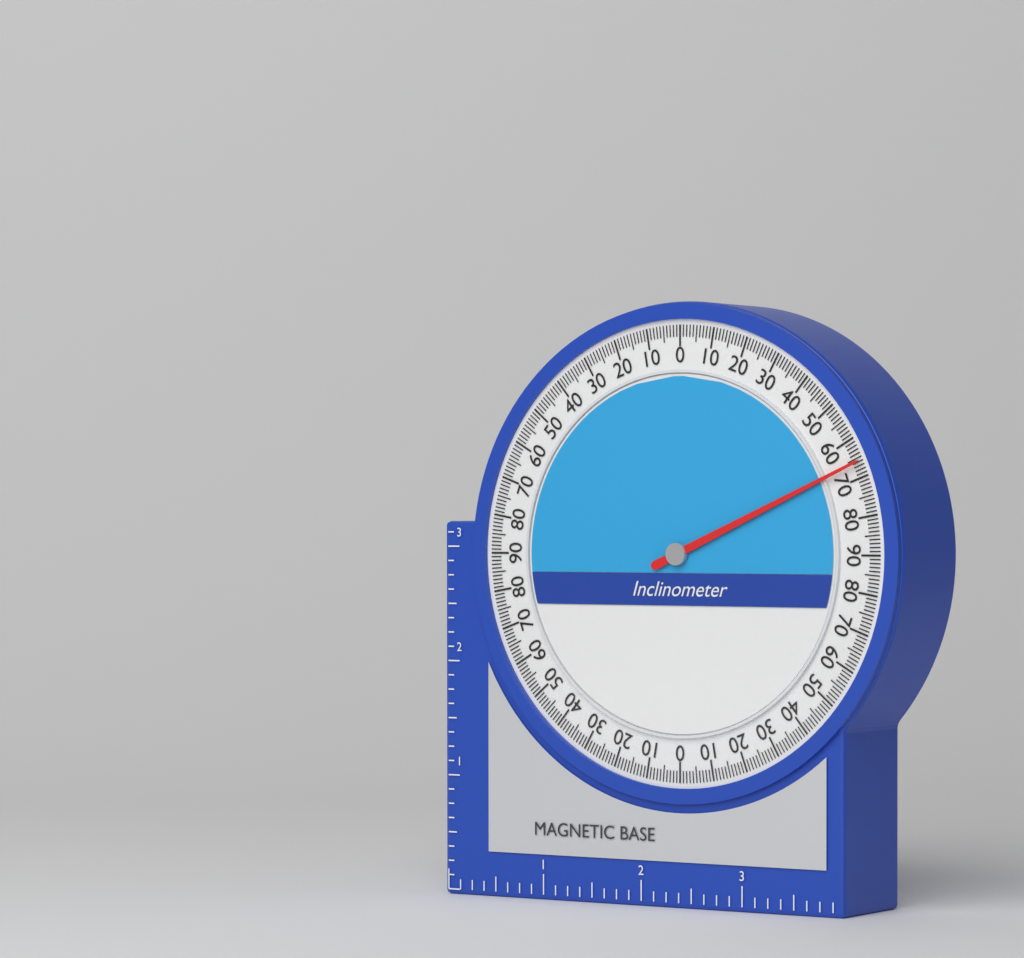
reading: 66 (no unit)
